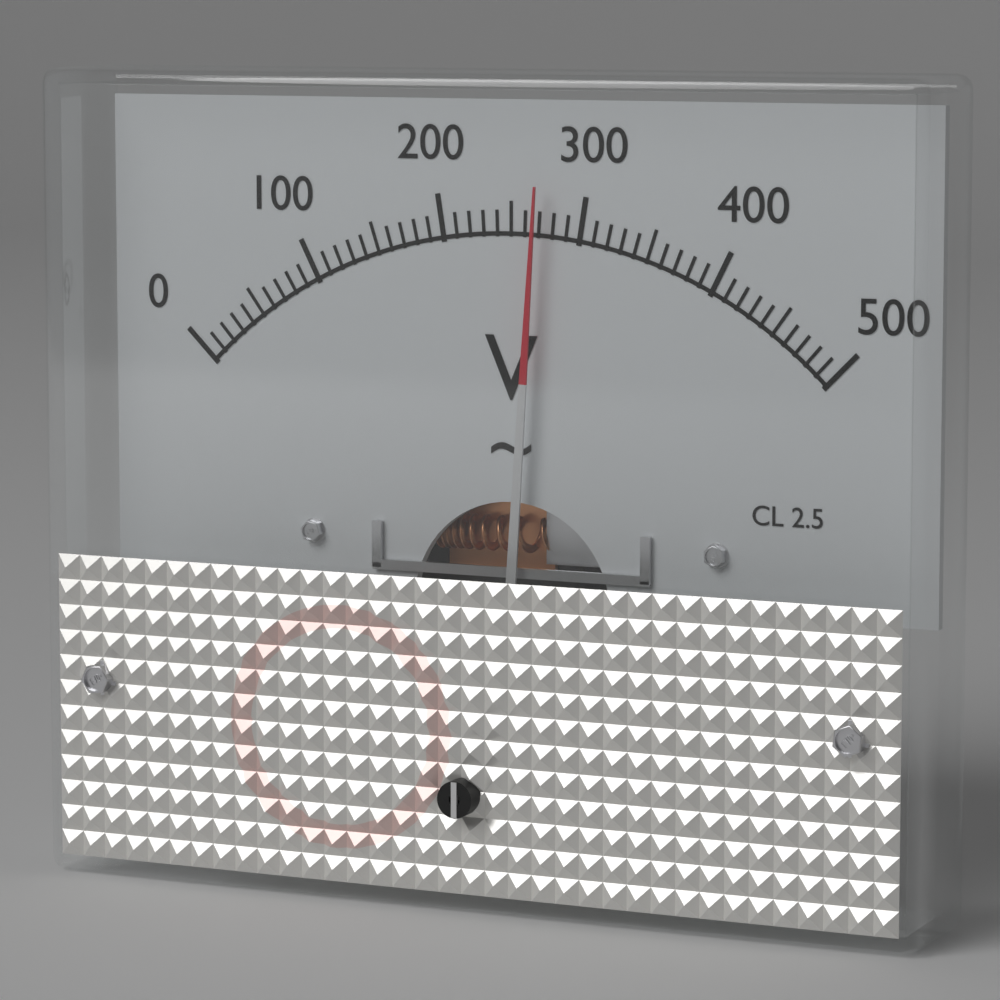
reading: 270 V
